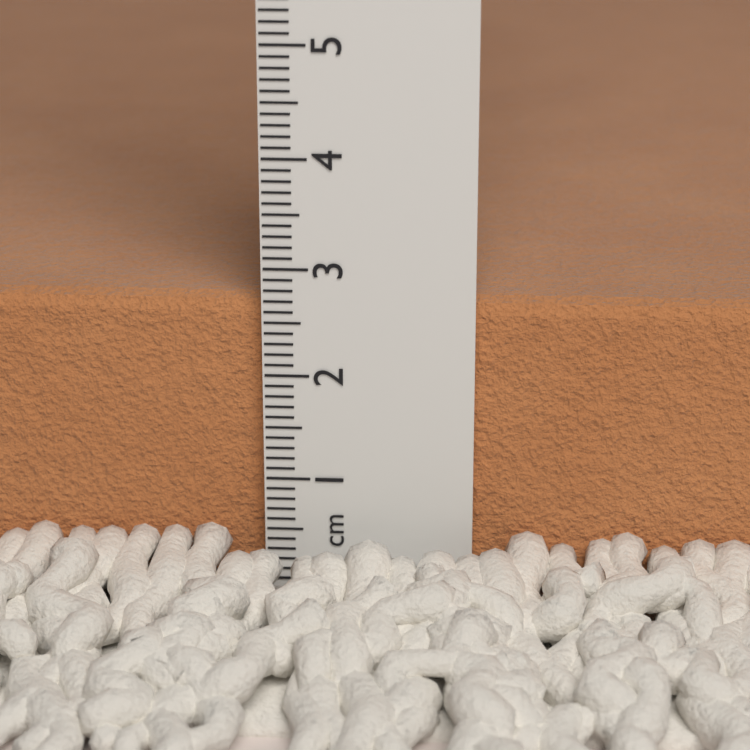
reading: 2.7 cm
